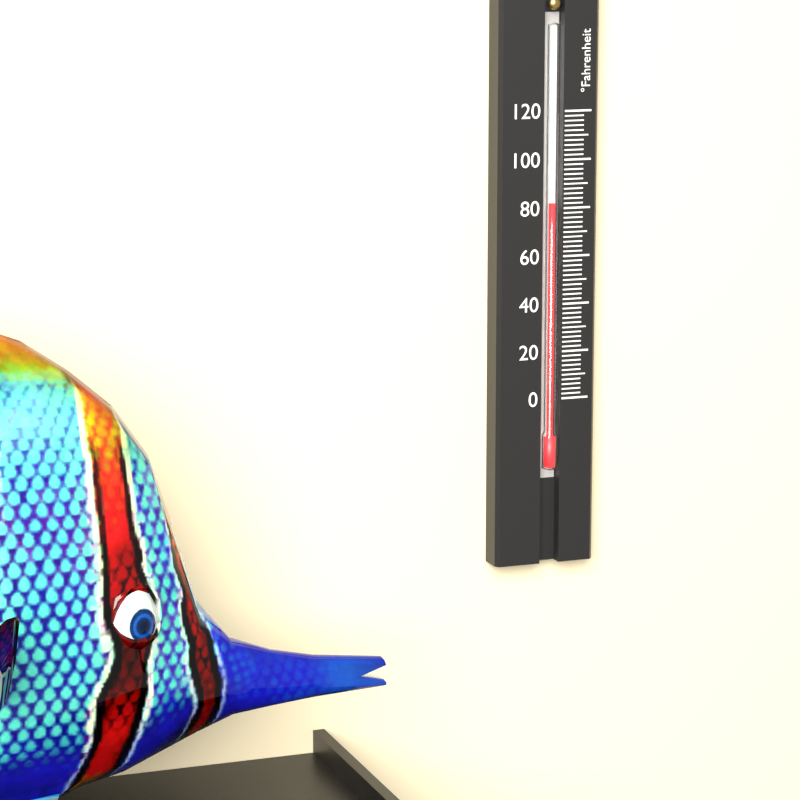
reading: 82 °F
